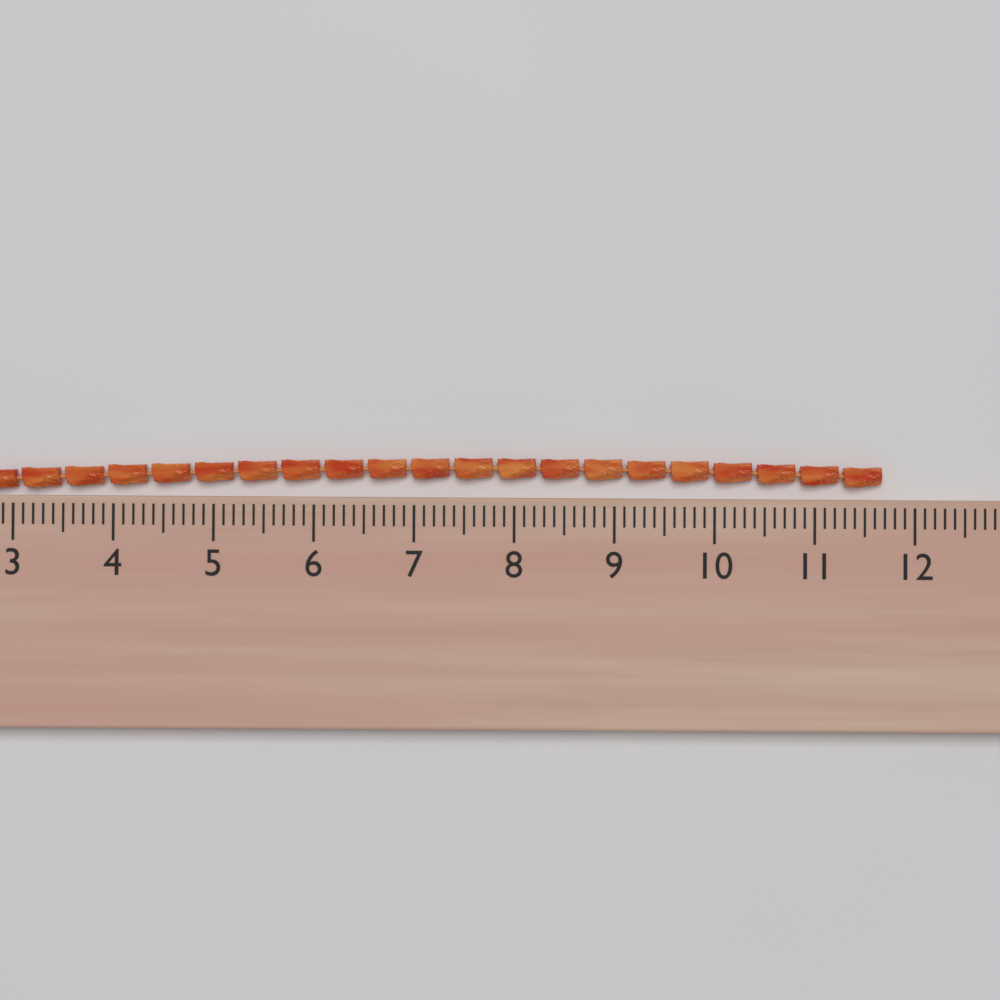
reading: 11.7 (no unit)
